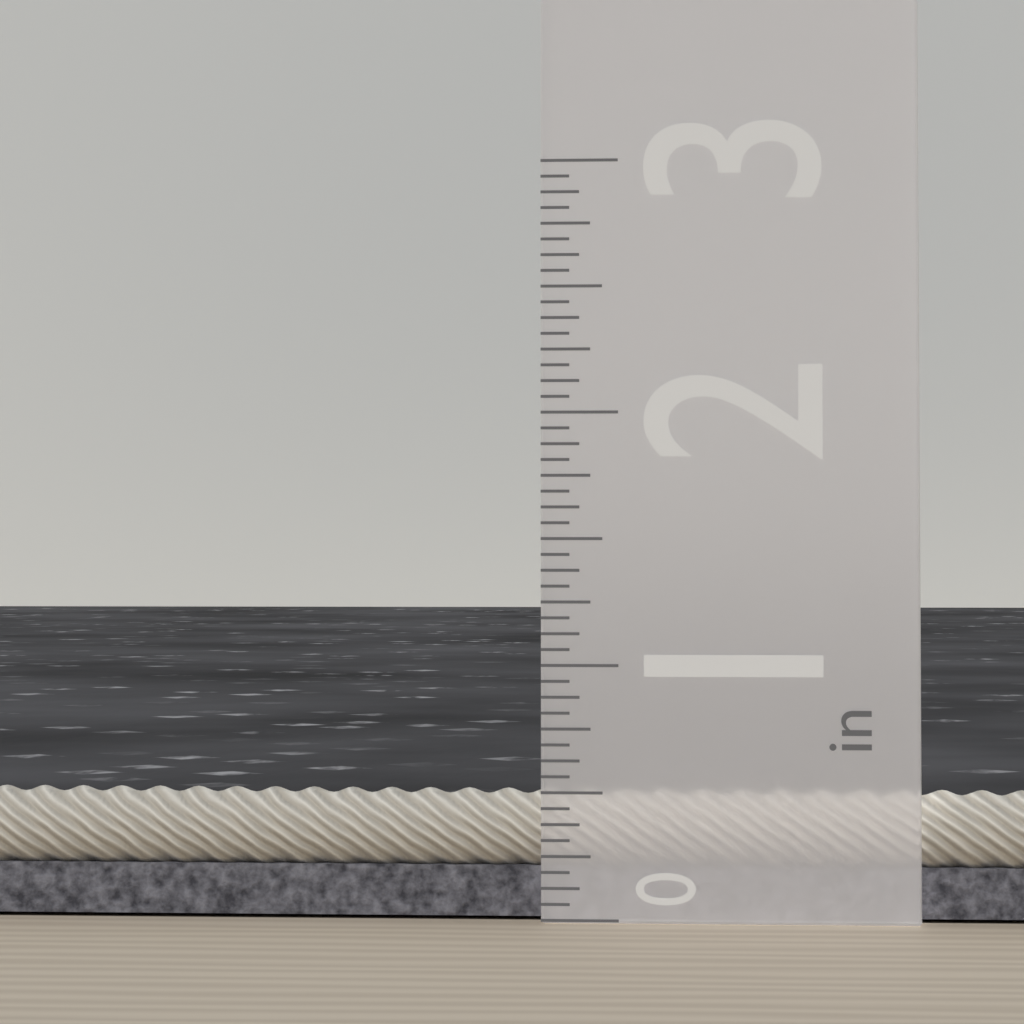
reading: 0.5000 in
